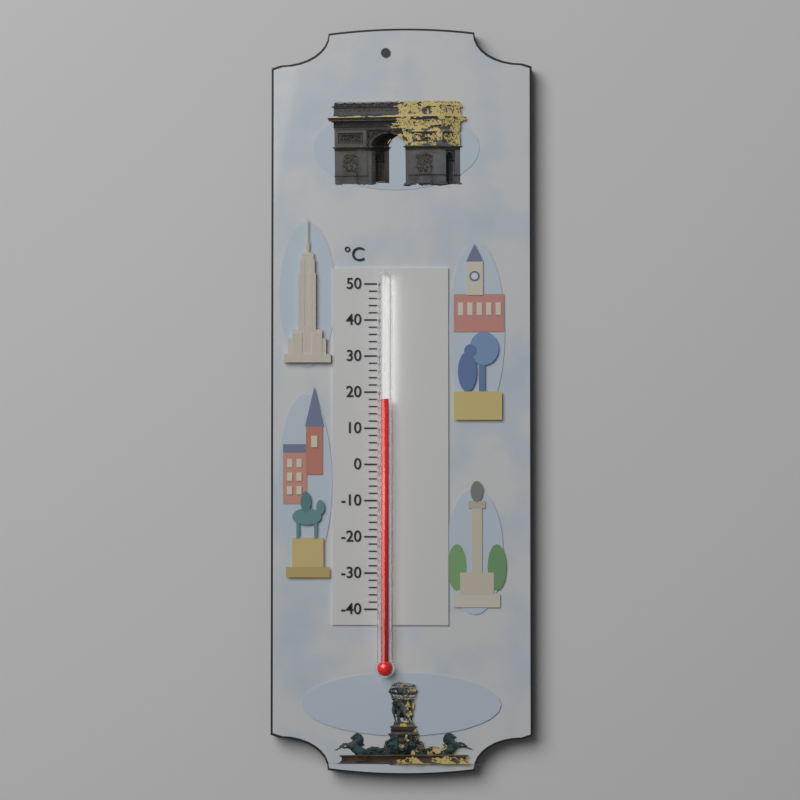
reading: 18 °C
